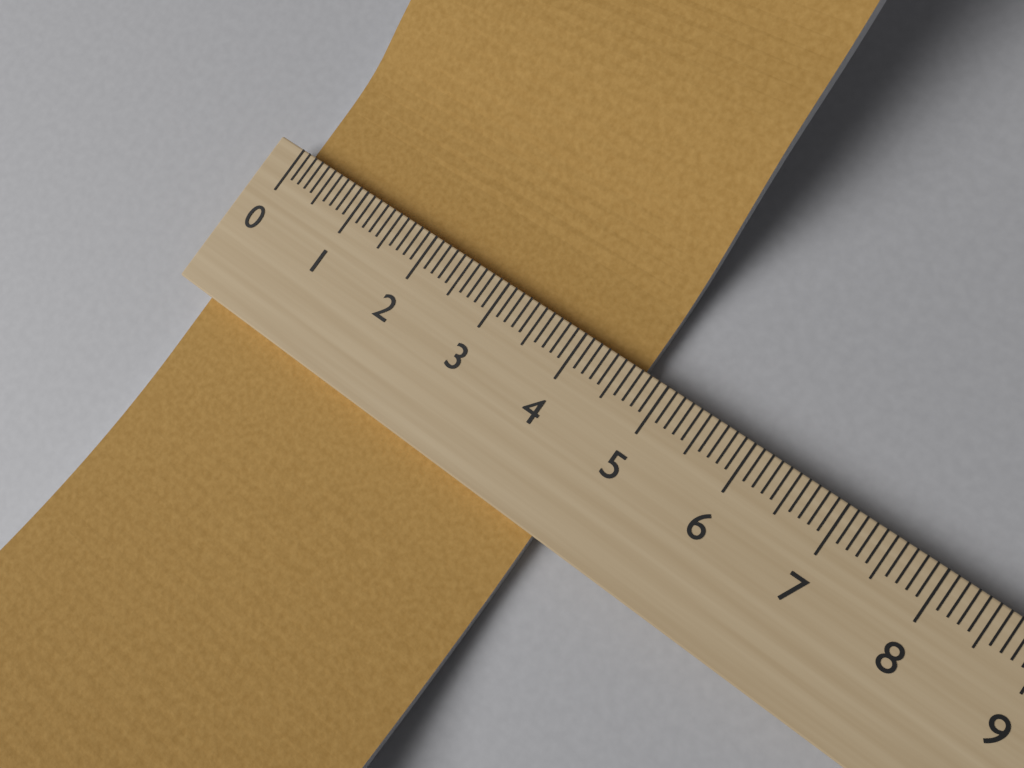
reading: 4.7 (no unit)
